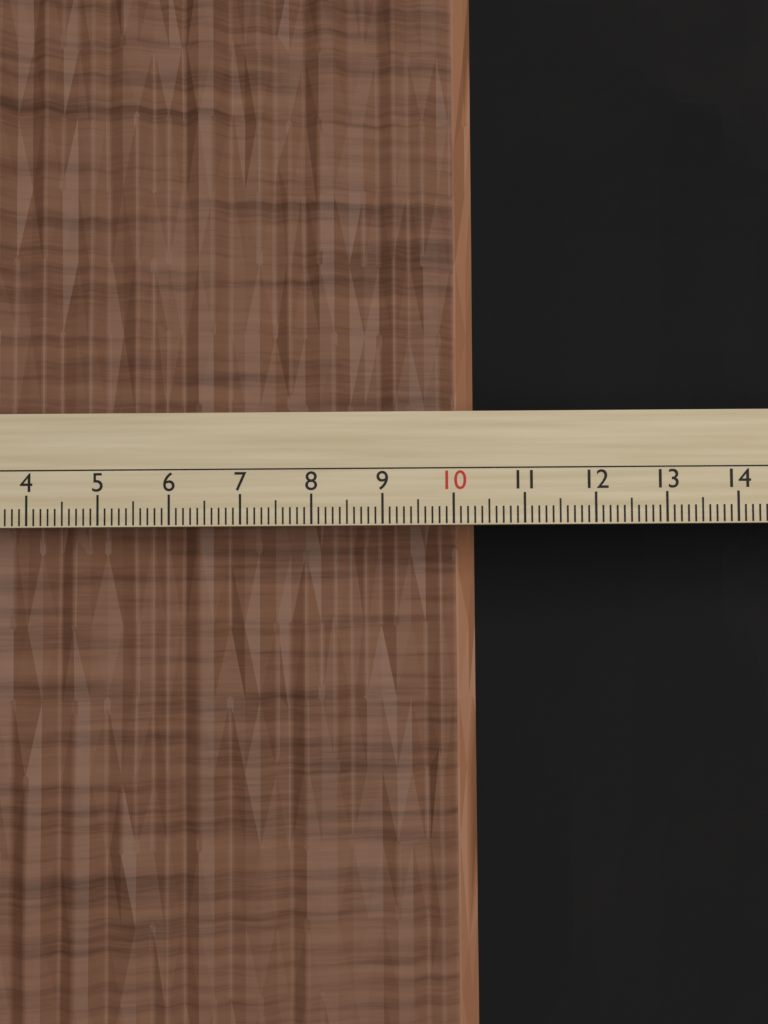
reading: 10.4 cm
